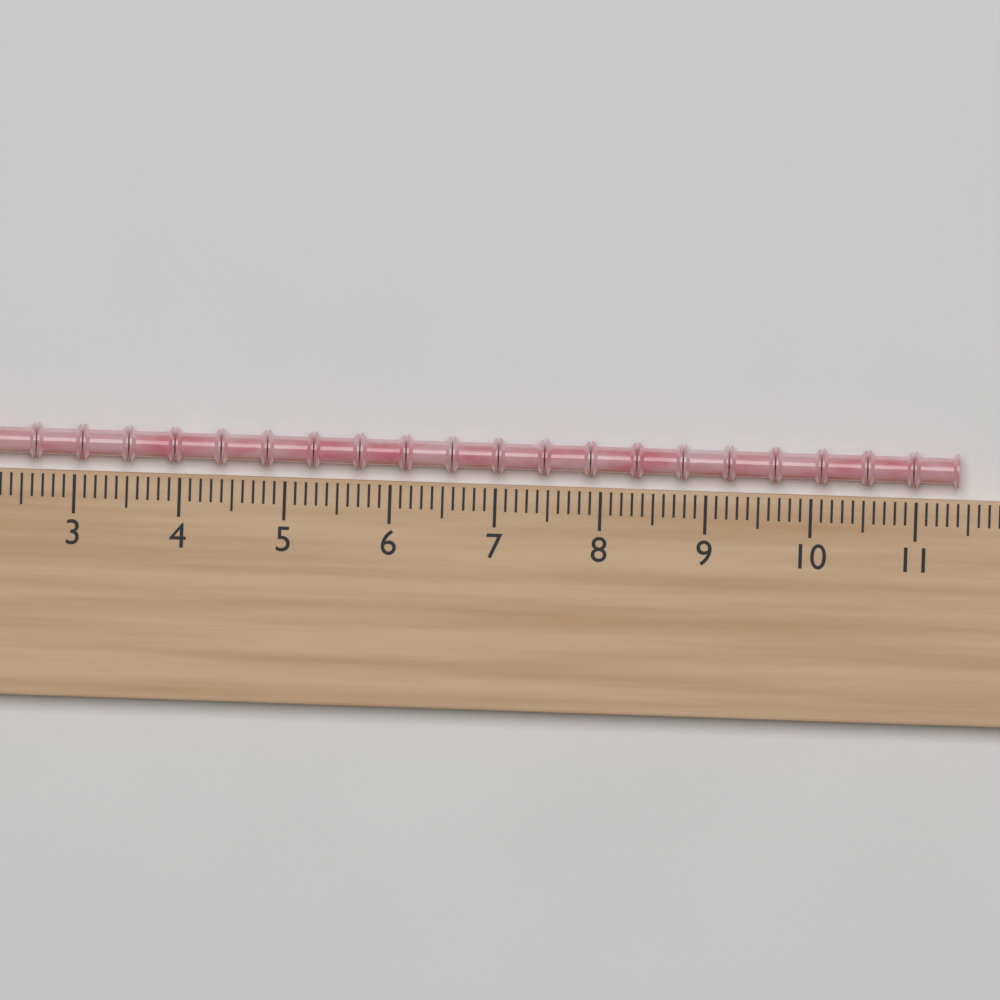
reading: 11.4 (no unit)
